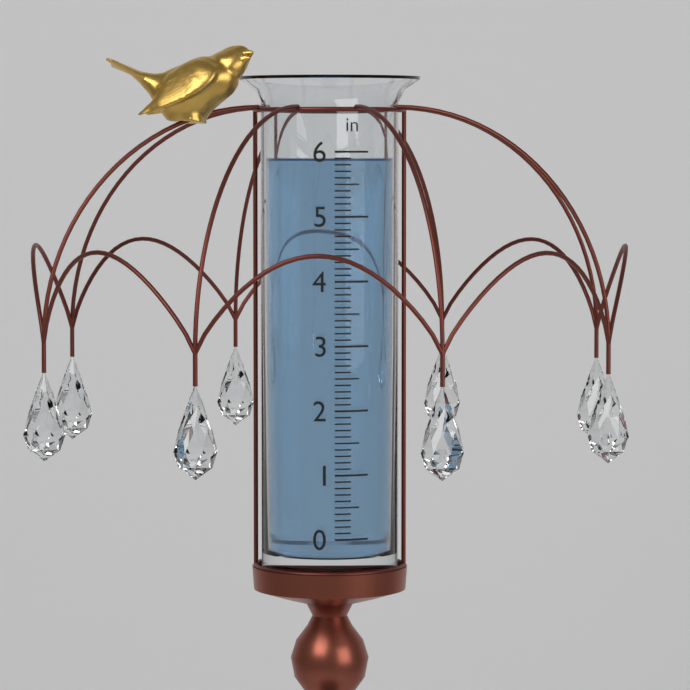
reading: 5.9 in
